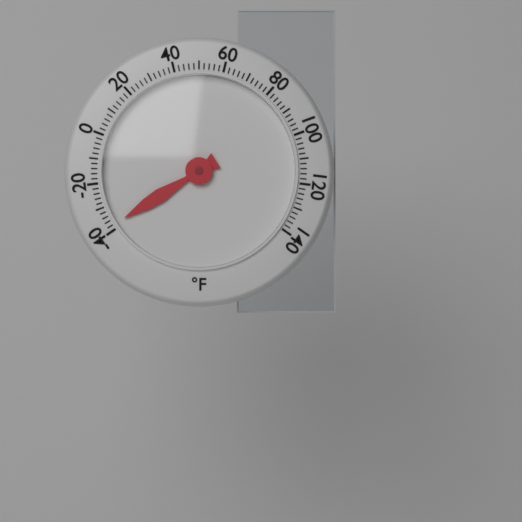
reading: -38 °F
